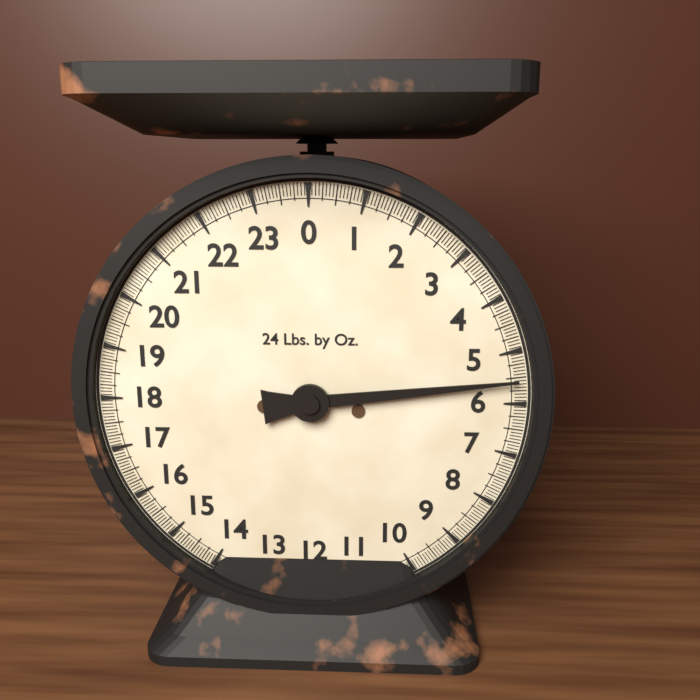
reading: 5.5625 lb
